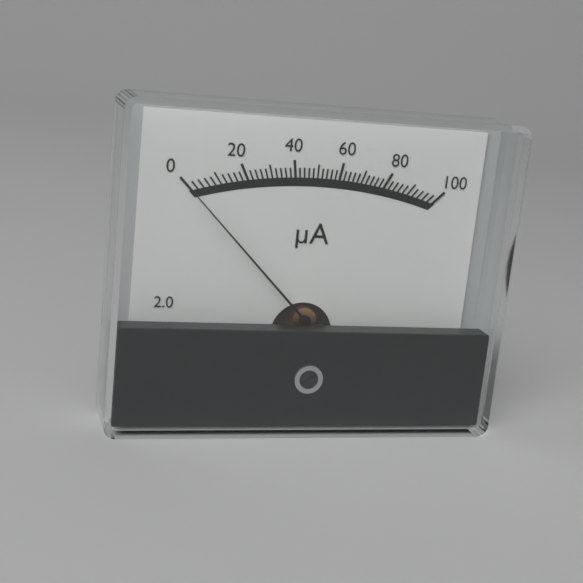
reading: 0 µA
